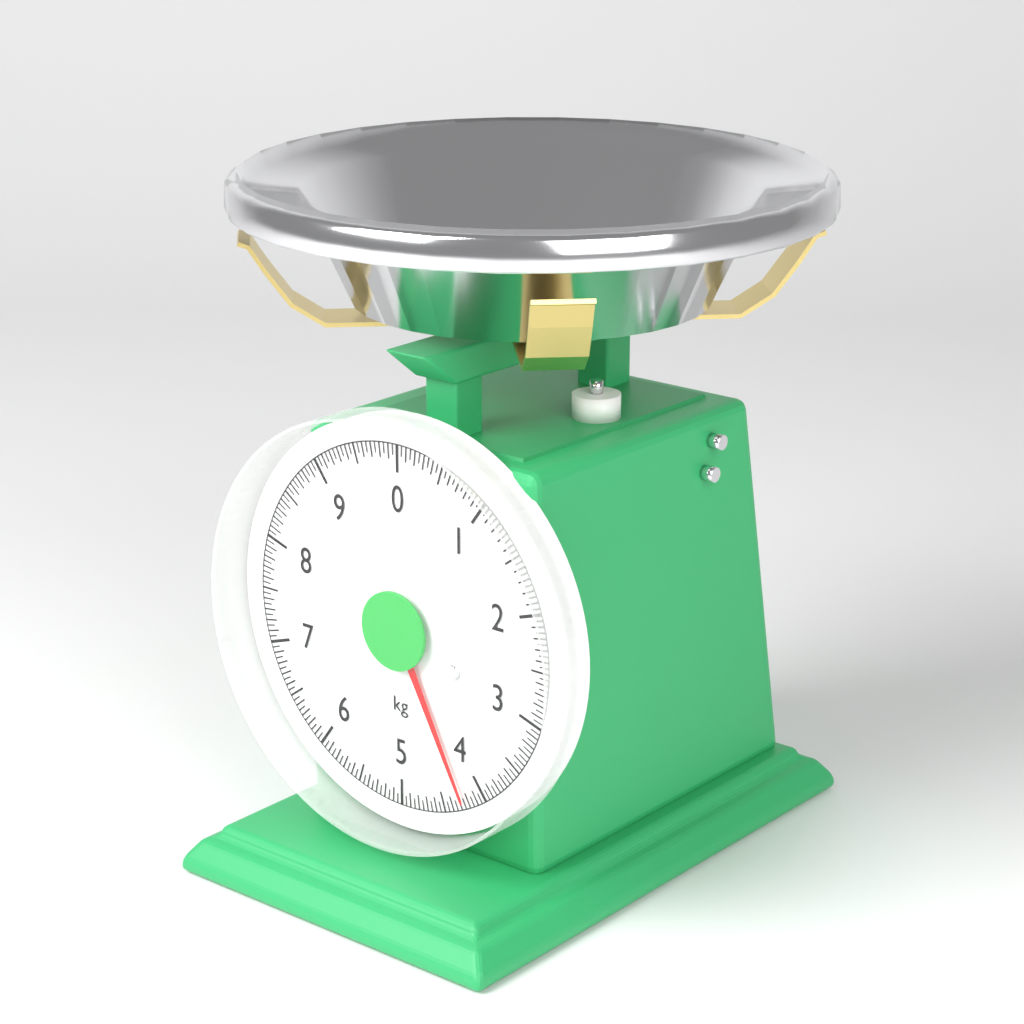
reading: 4.25 kg
